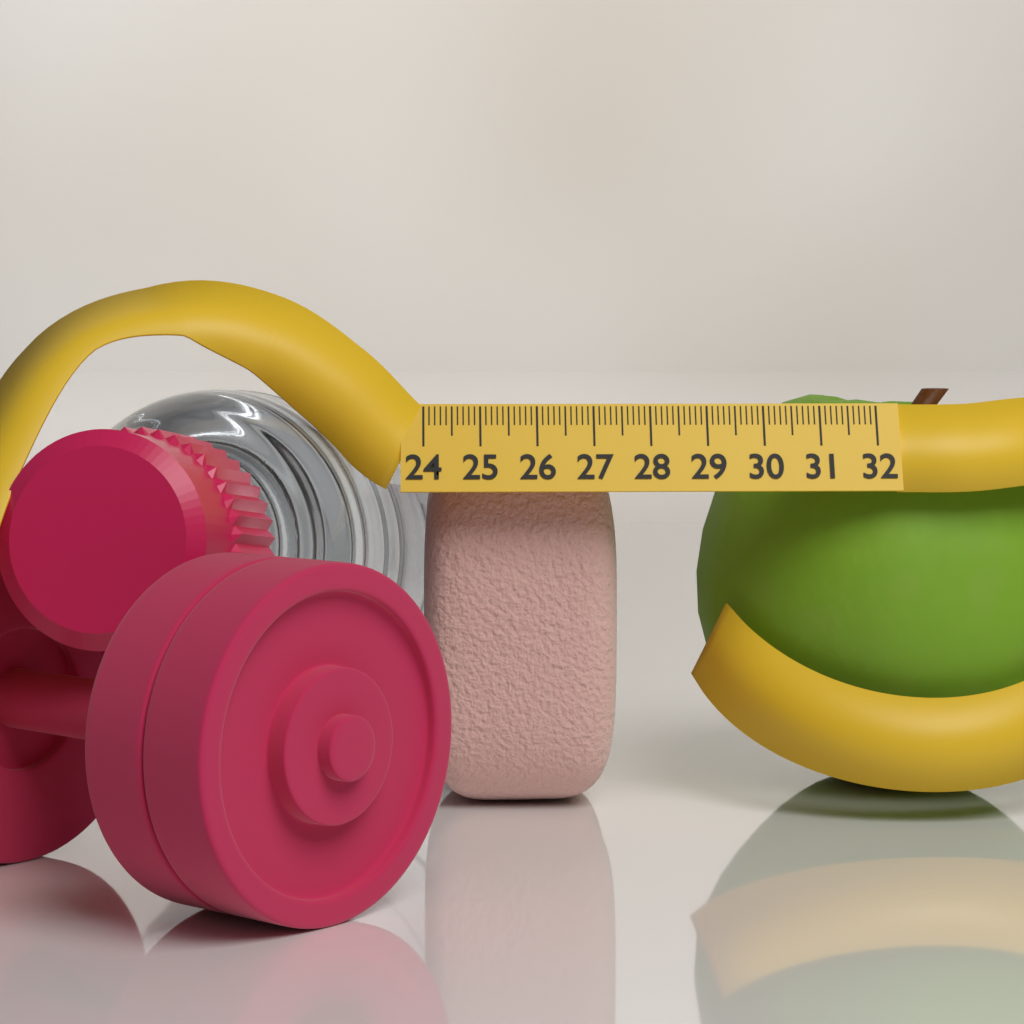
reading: 27.5 (no unit)
